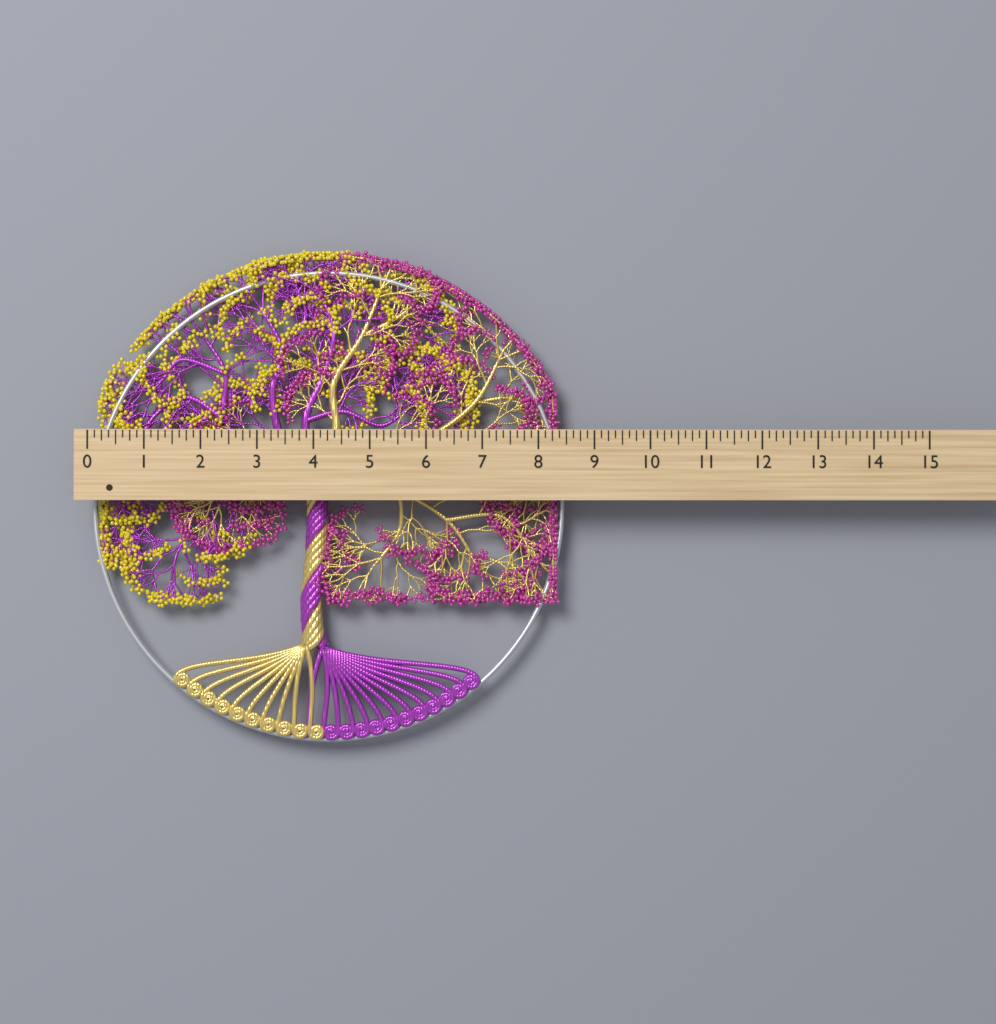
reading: 8.500 (no unit)
